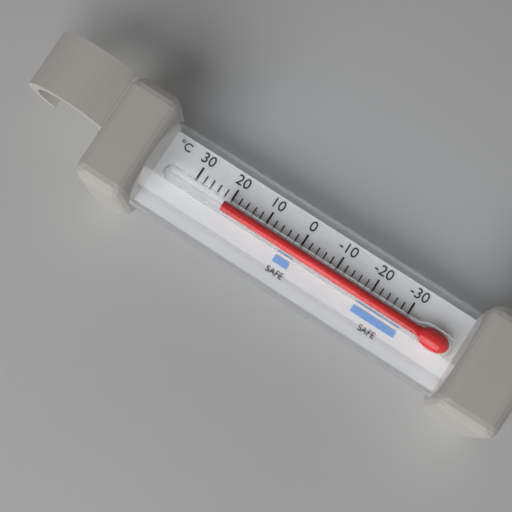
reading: 21 °C
